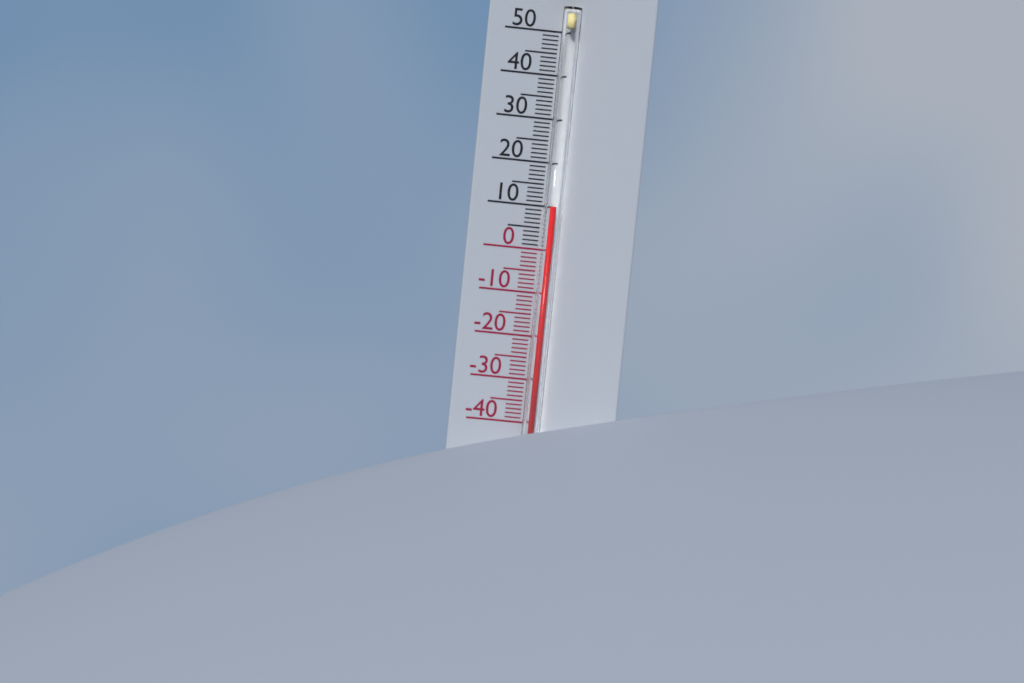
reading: 10 °C
